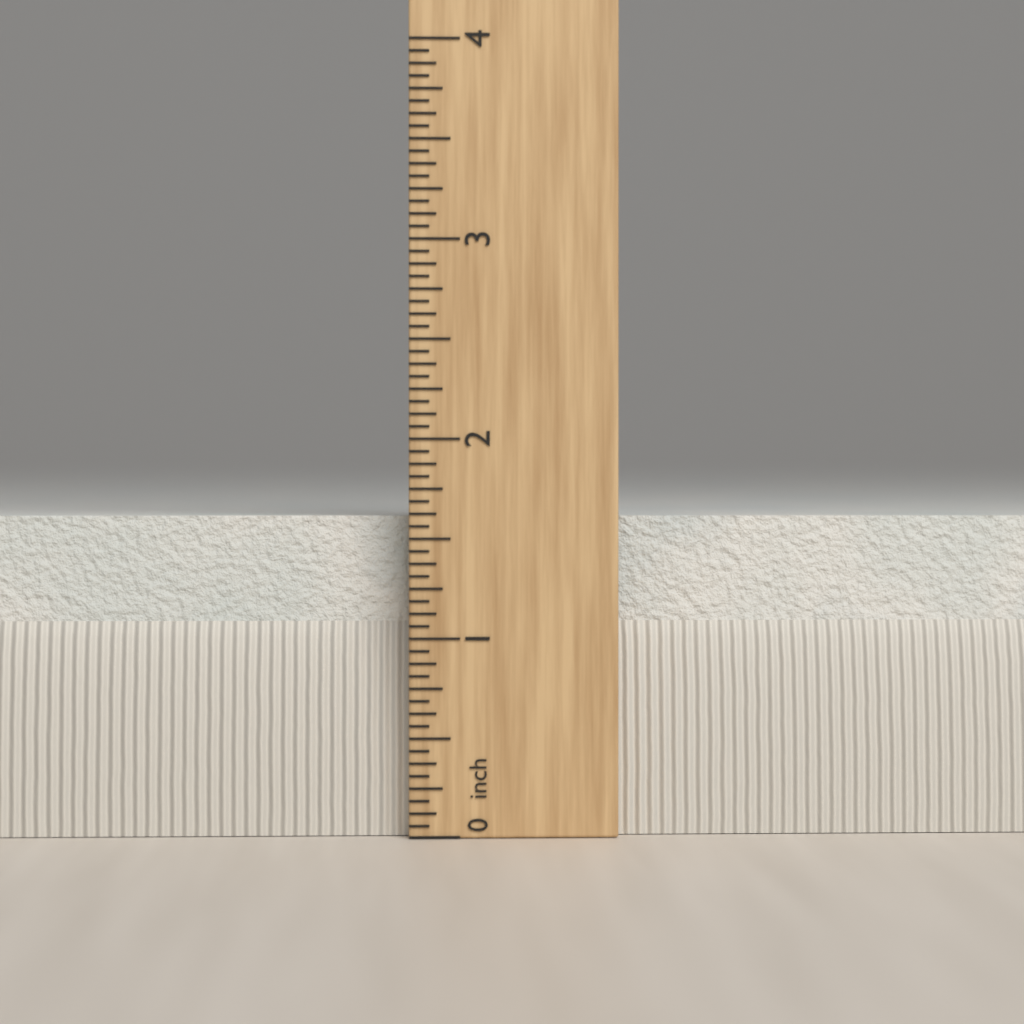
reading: 1.6250 in
